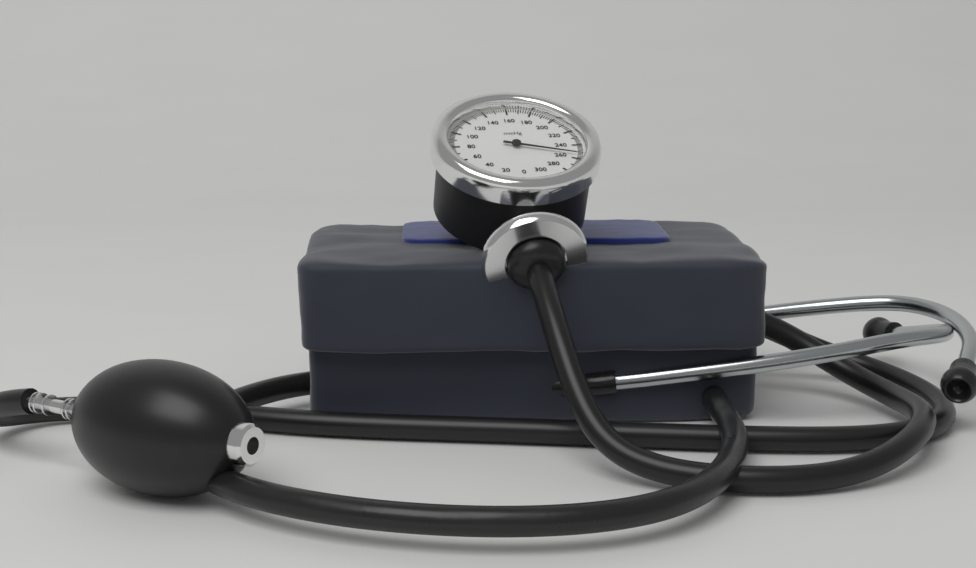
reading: 254 mmHg
